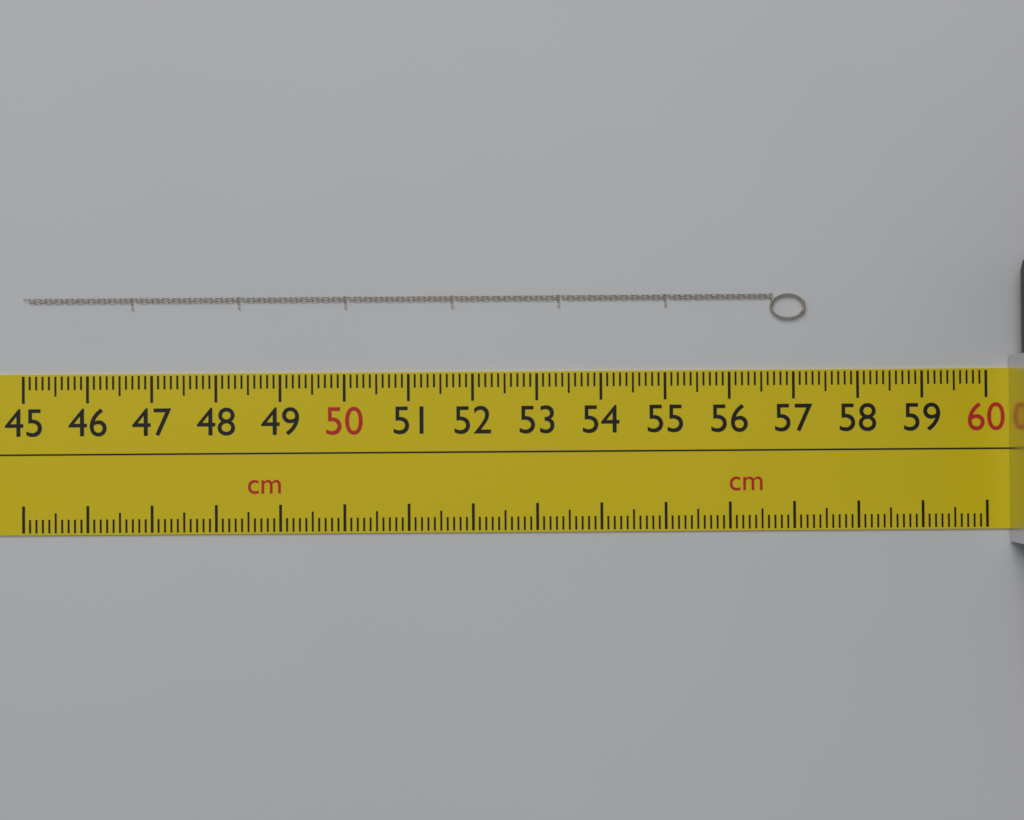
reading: 57.2 cm
